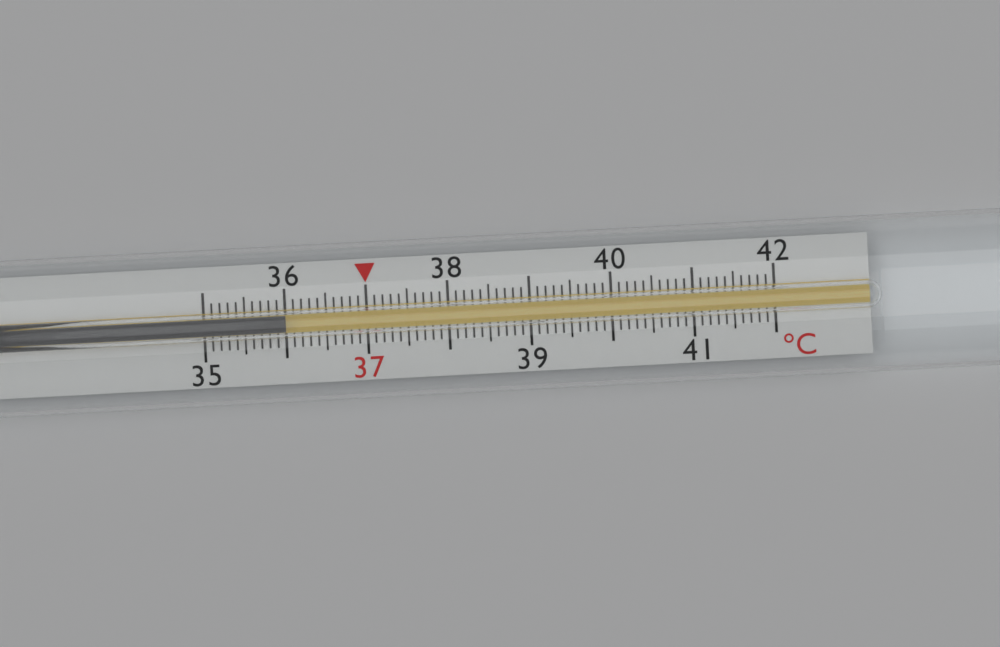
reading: 36.0 °C
